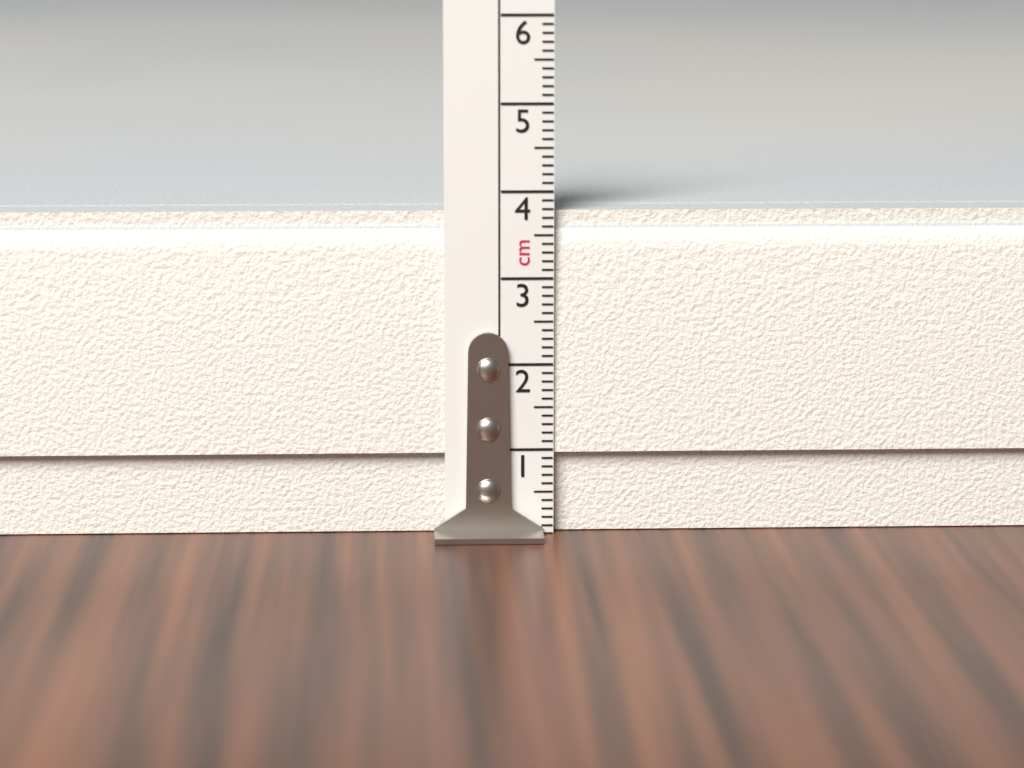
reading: 3.8 cm
